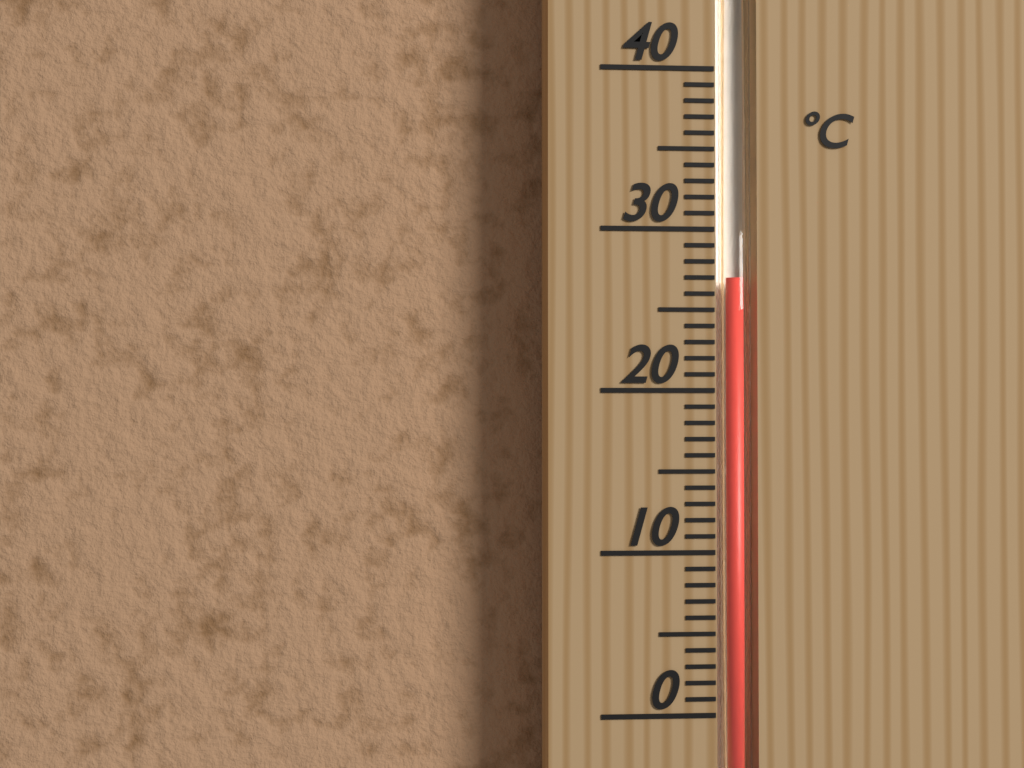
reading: 27 °C
